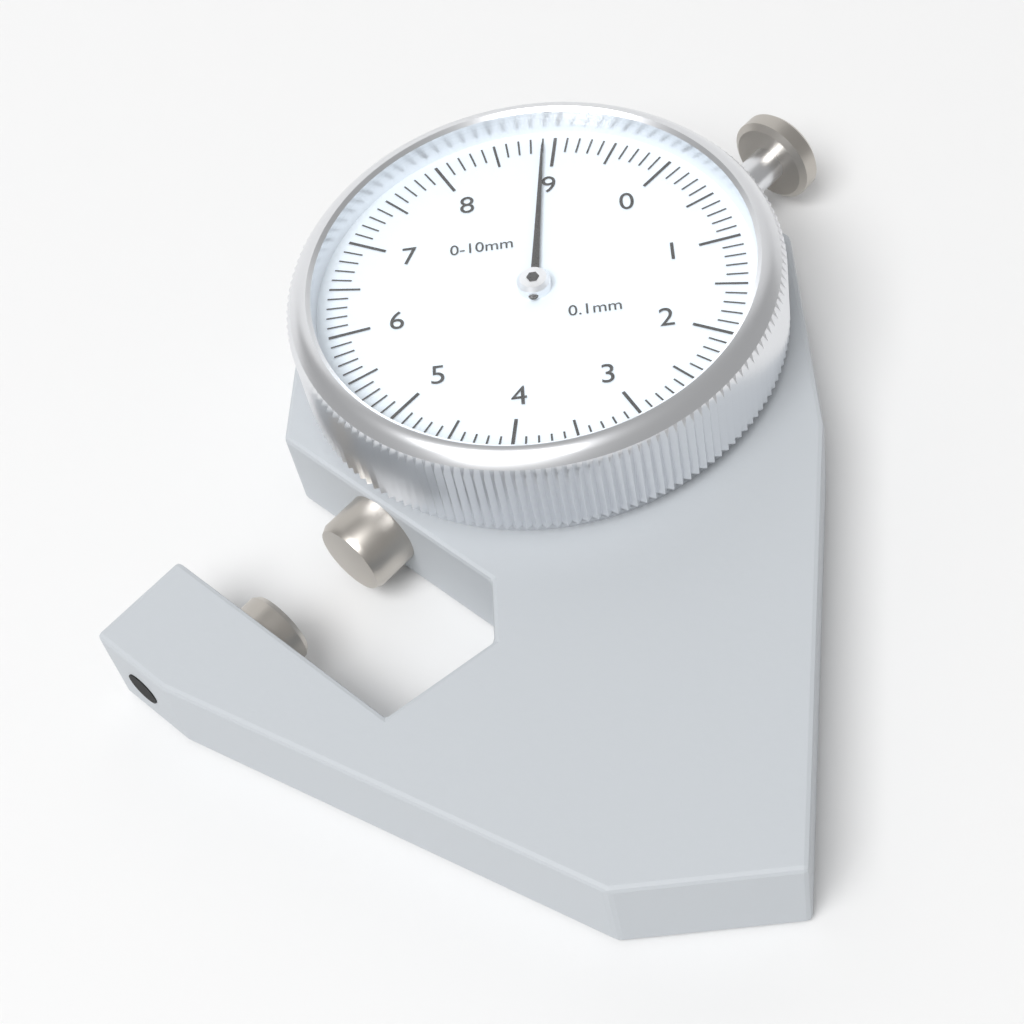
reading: 8.9 mm
